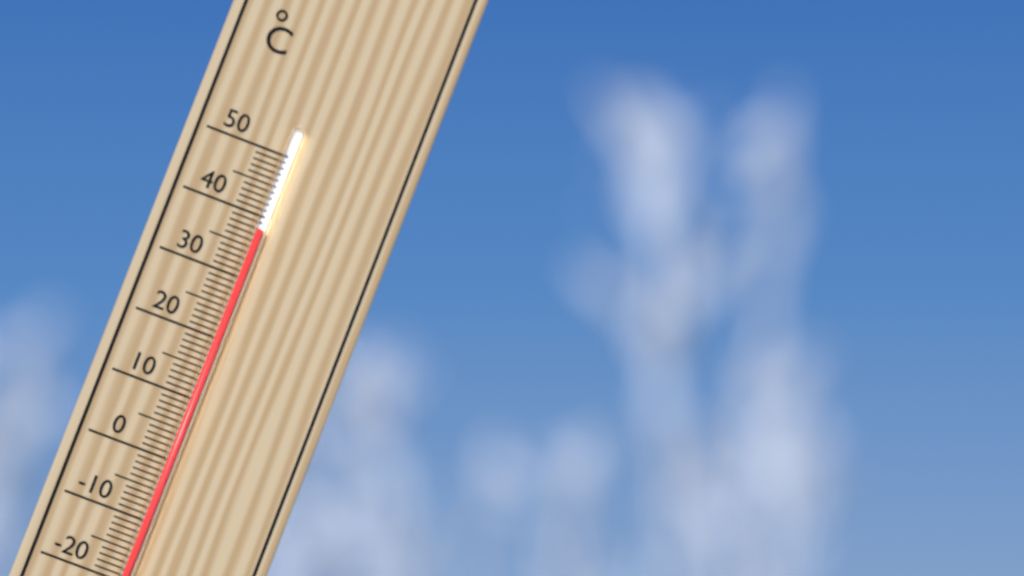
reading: 38 °C
